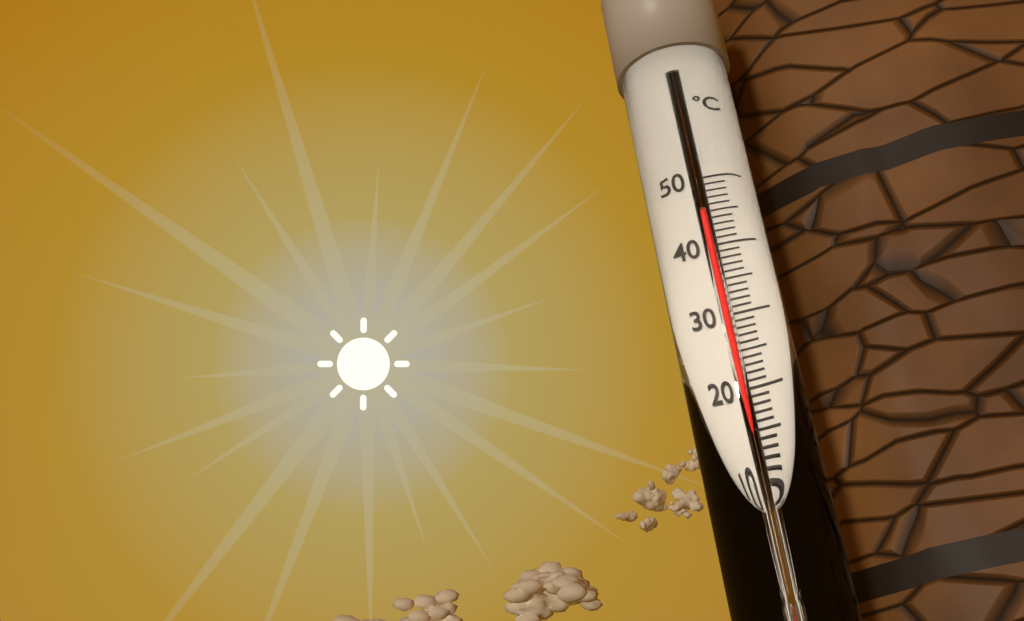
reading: 45 °C
